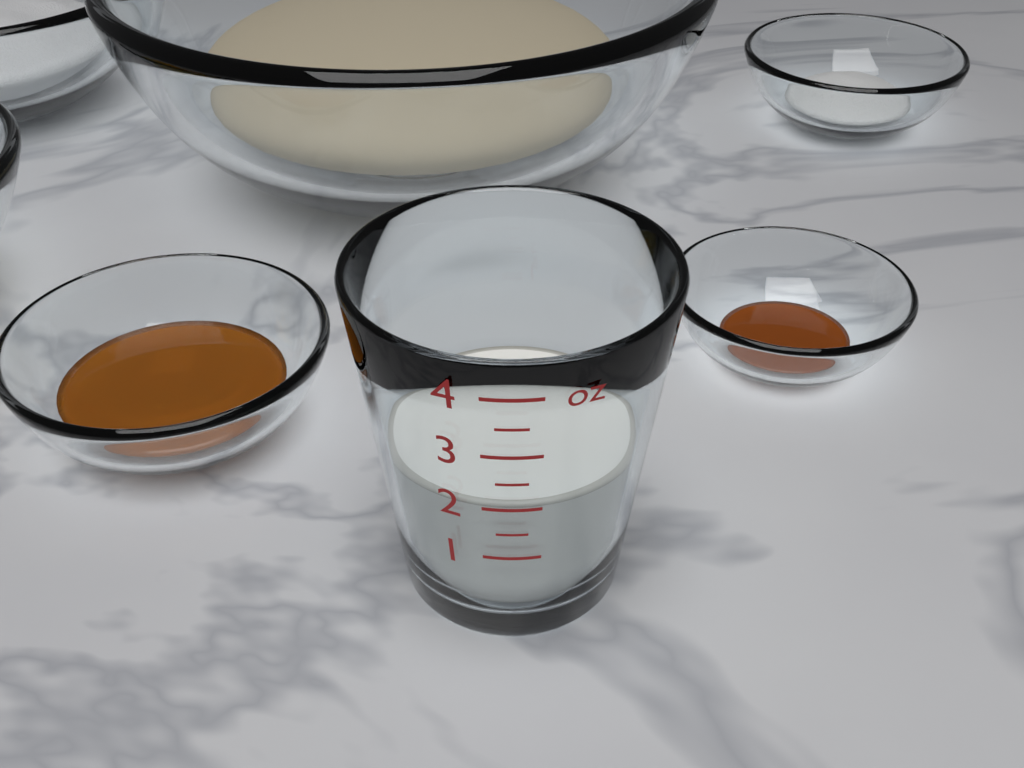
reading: 2.0 oz
